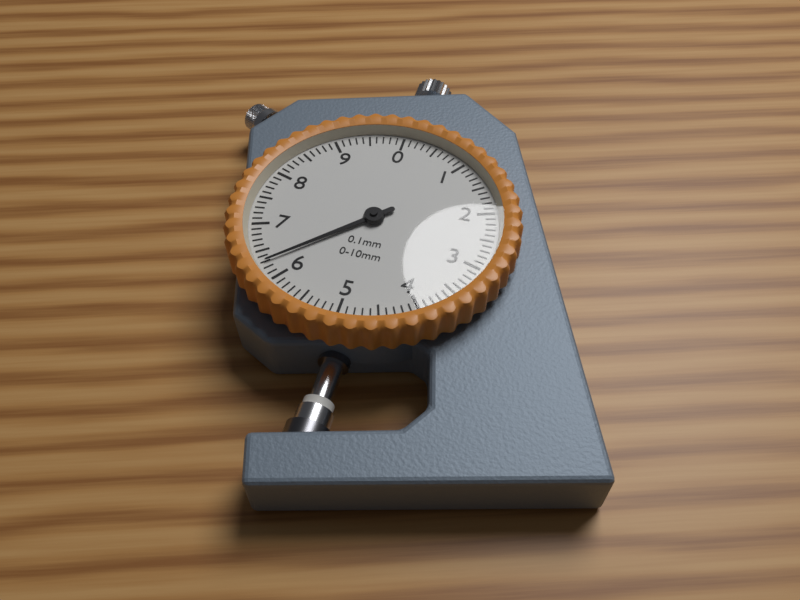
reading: 6.3 mm
